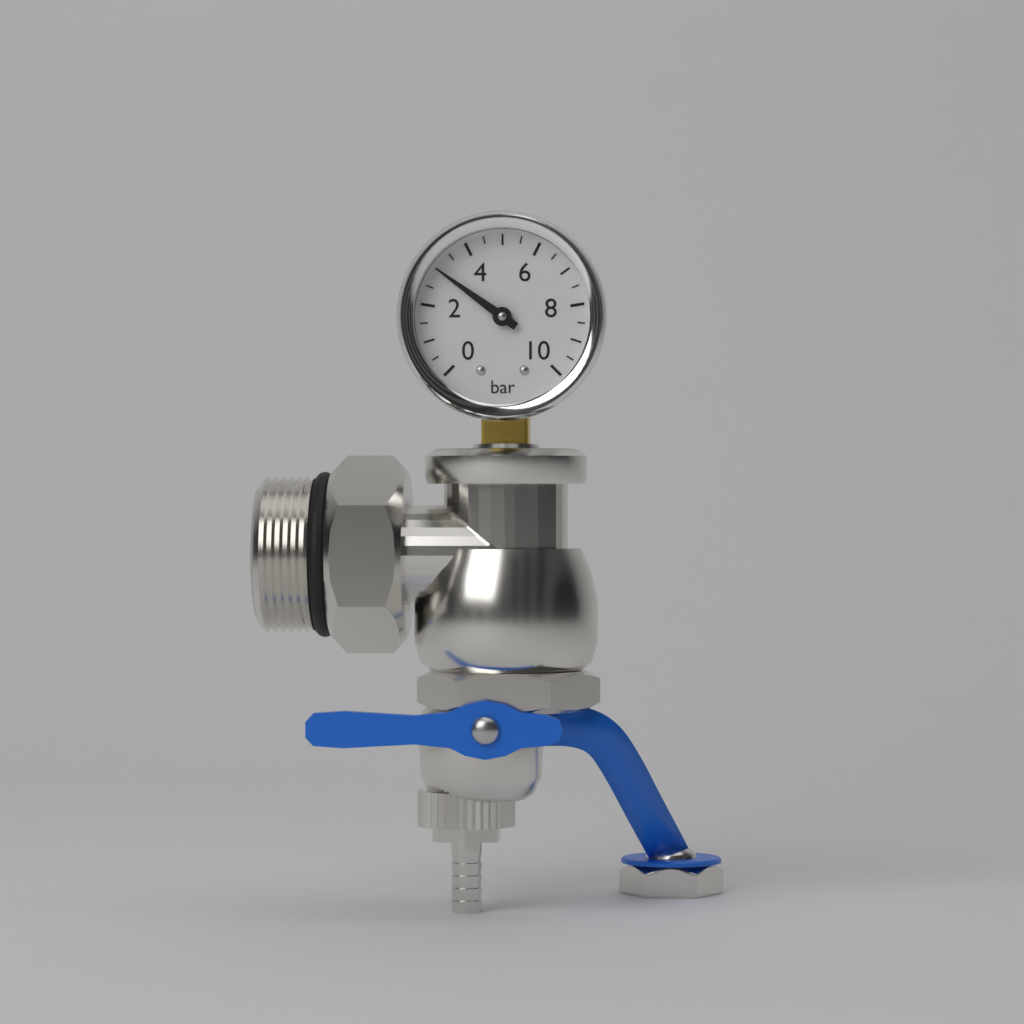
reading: 3.0 bar
